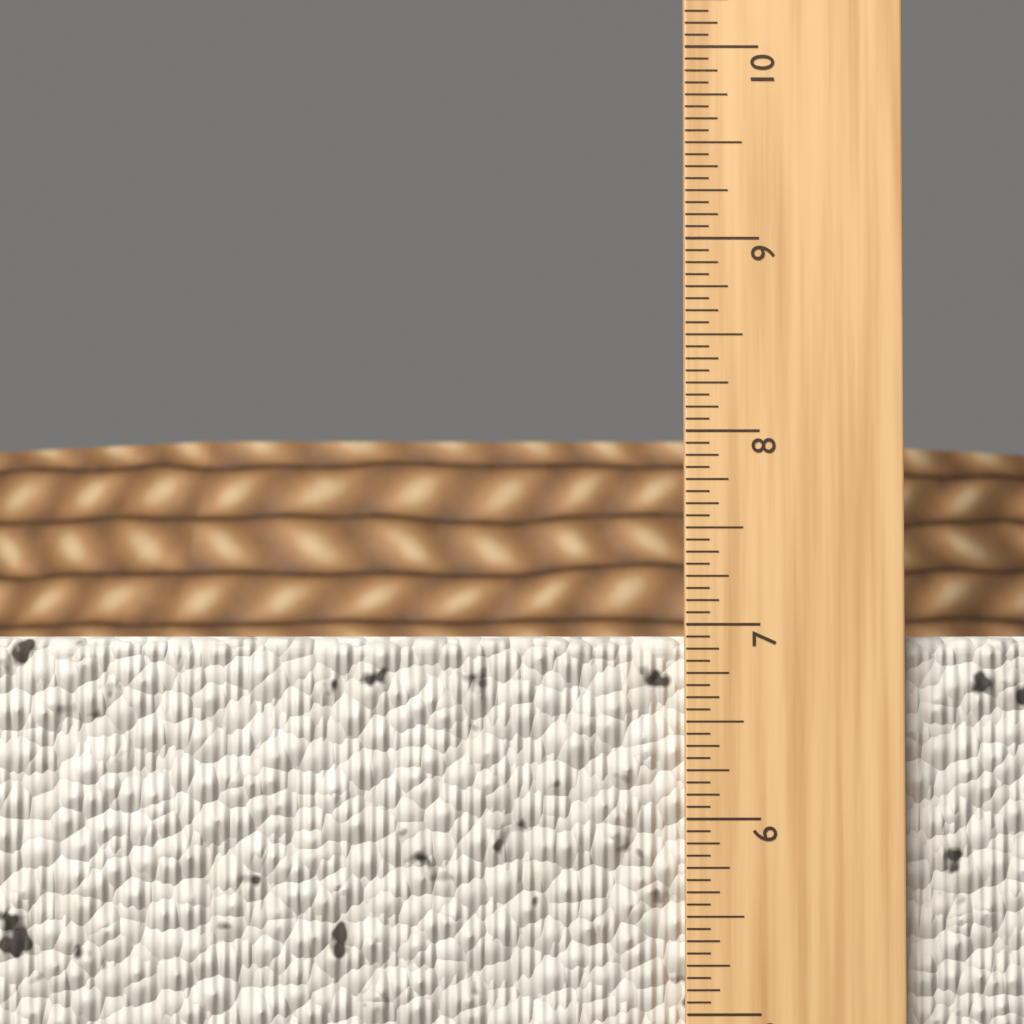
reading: 6.9375 in
